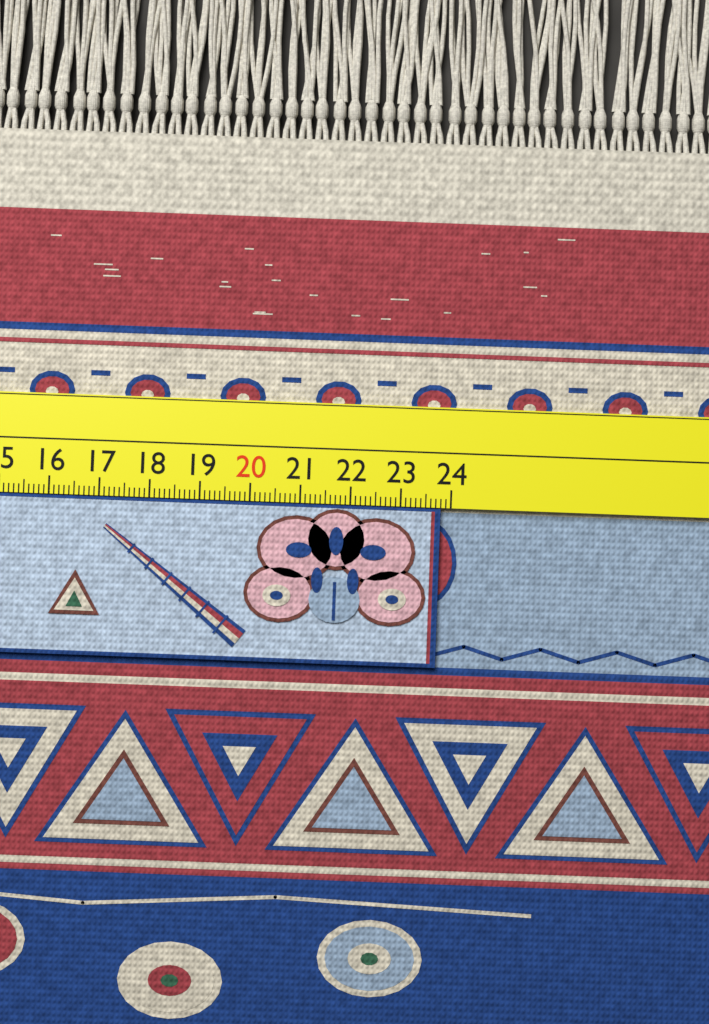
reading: 23.8 cm
